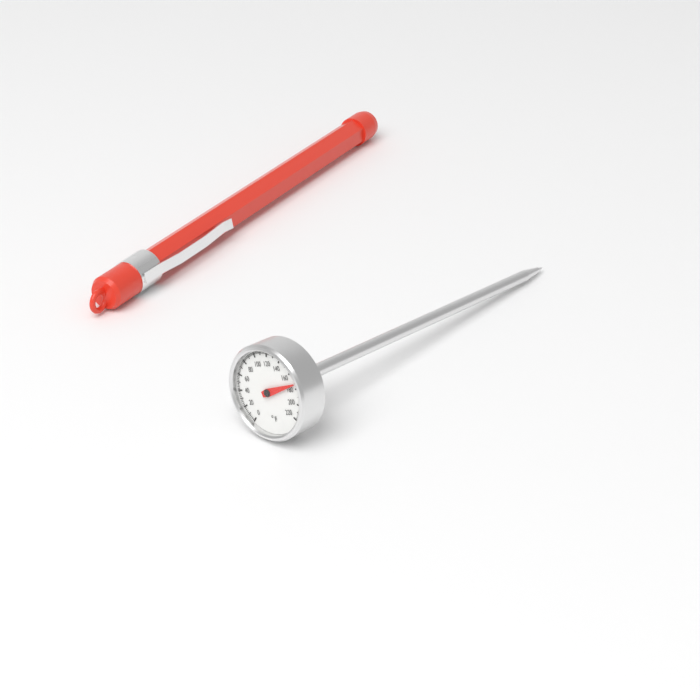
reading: 174 °F
